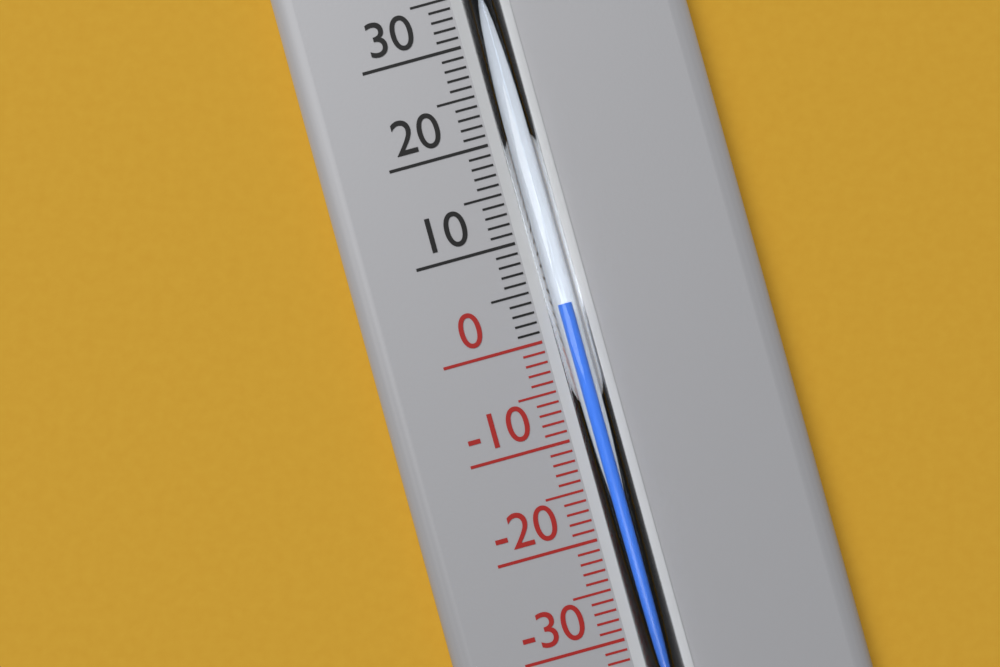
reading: 3 °C
